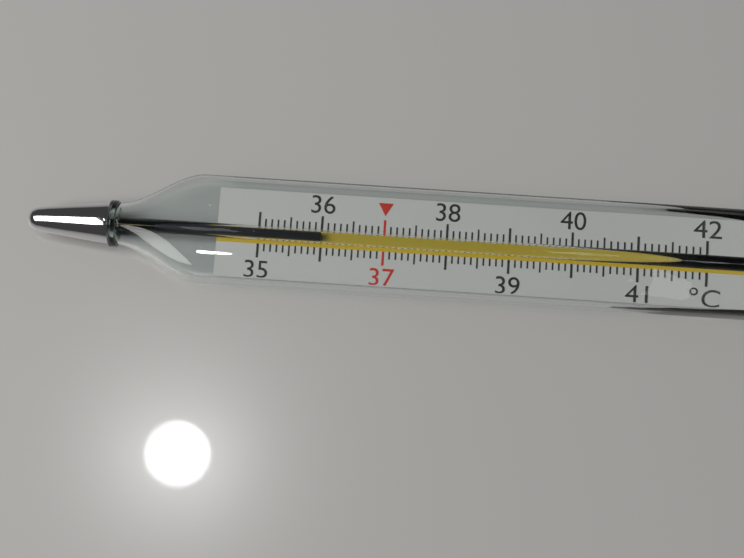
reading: 36.0 °C
